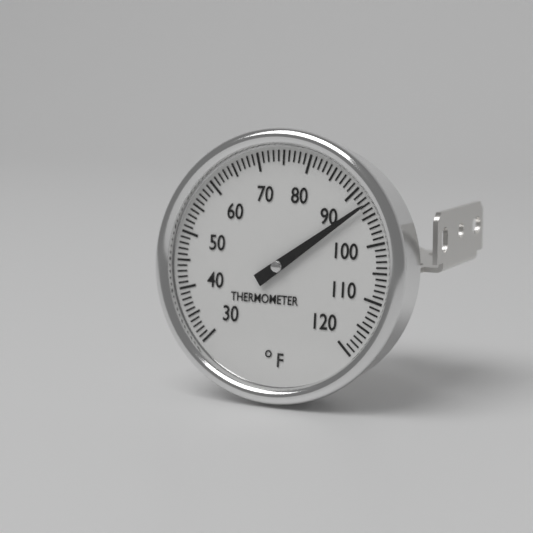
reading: 93 °F
